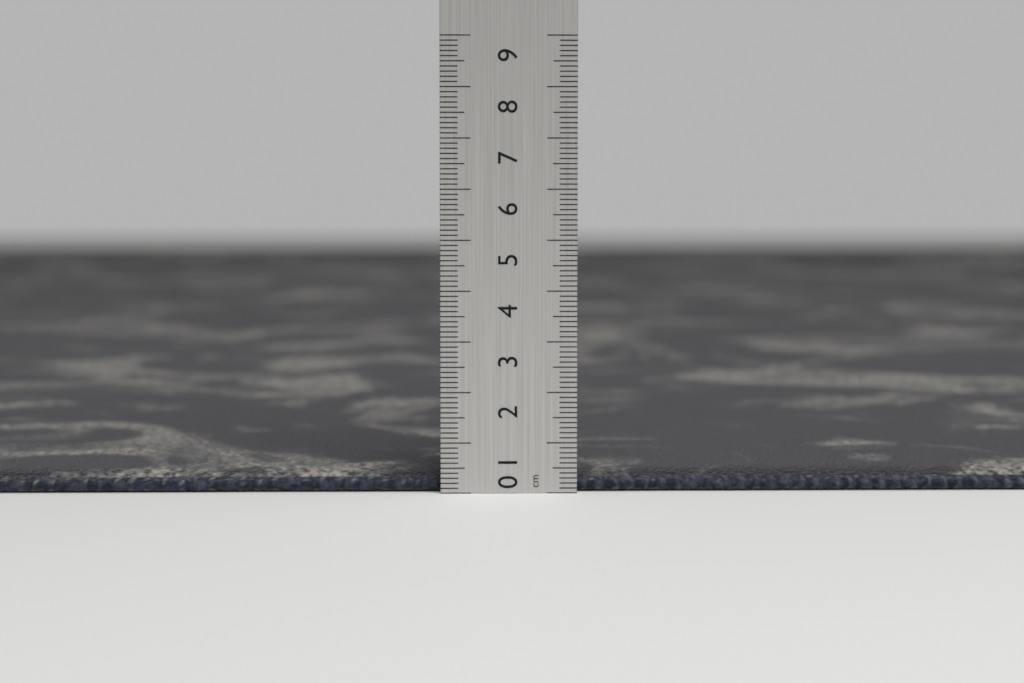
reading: 0.4 cm
